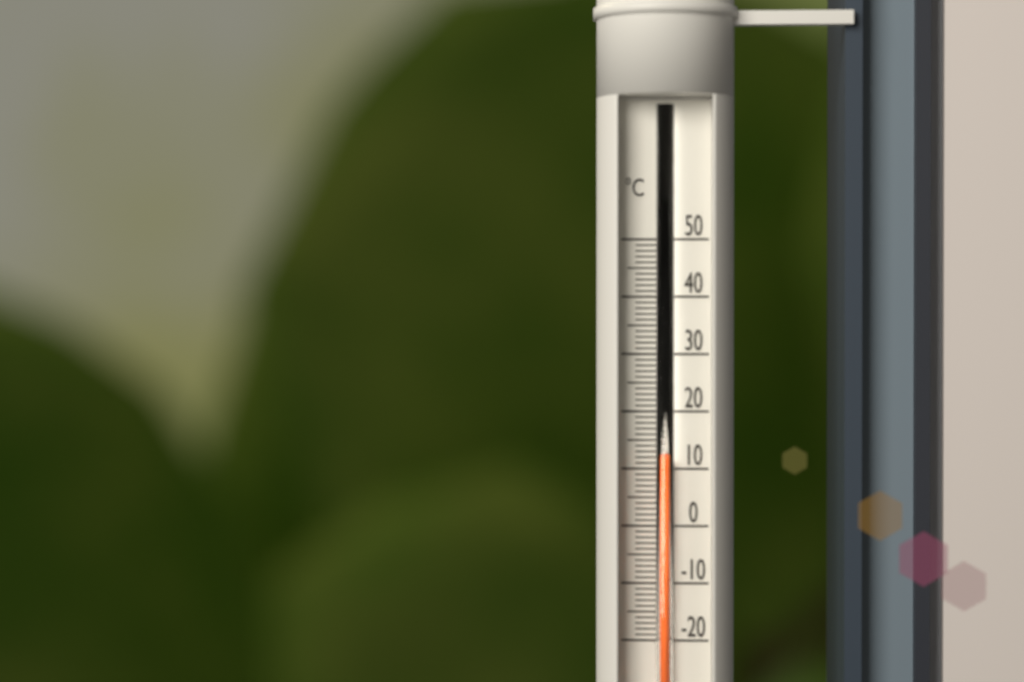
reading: 12 °C
